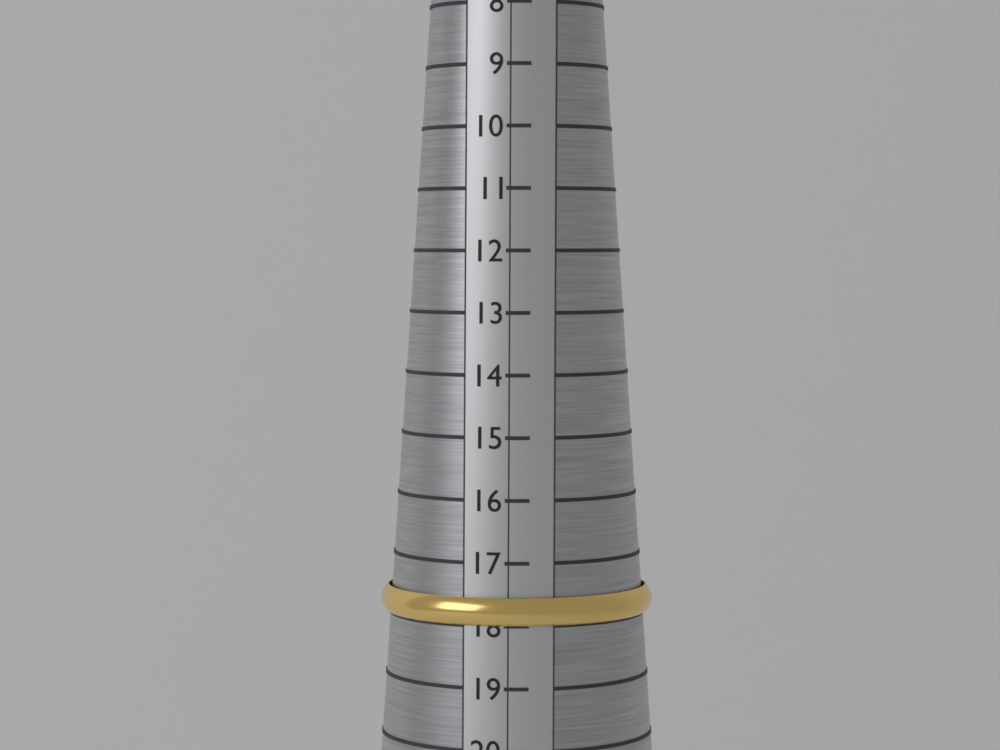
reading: 18 (no unit)
